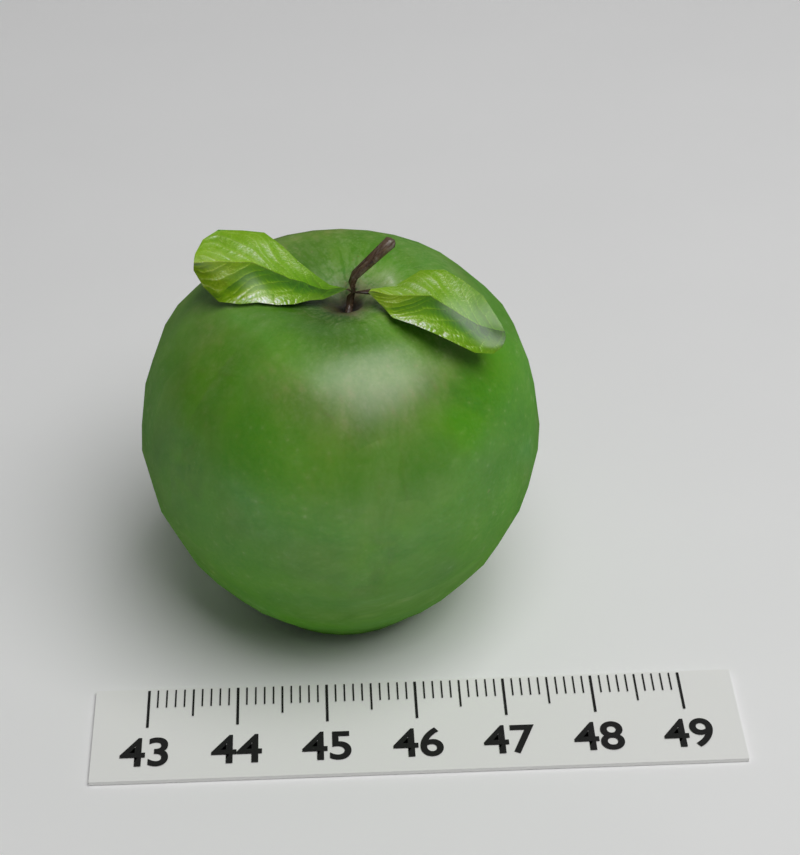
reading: 47.5 (no unit)
